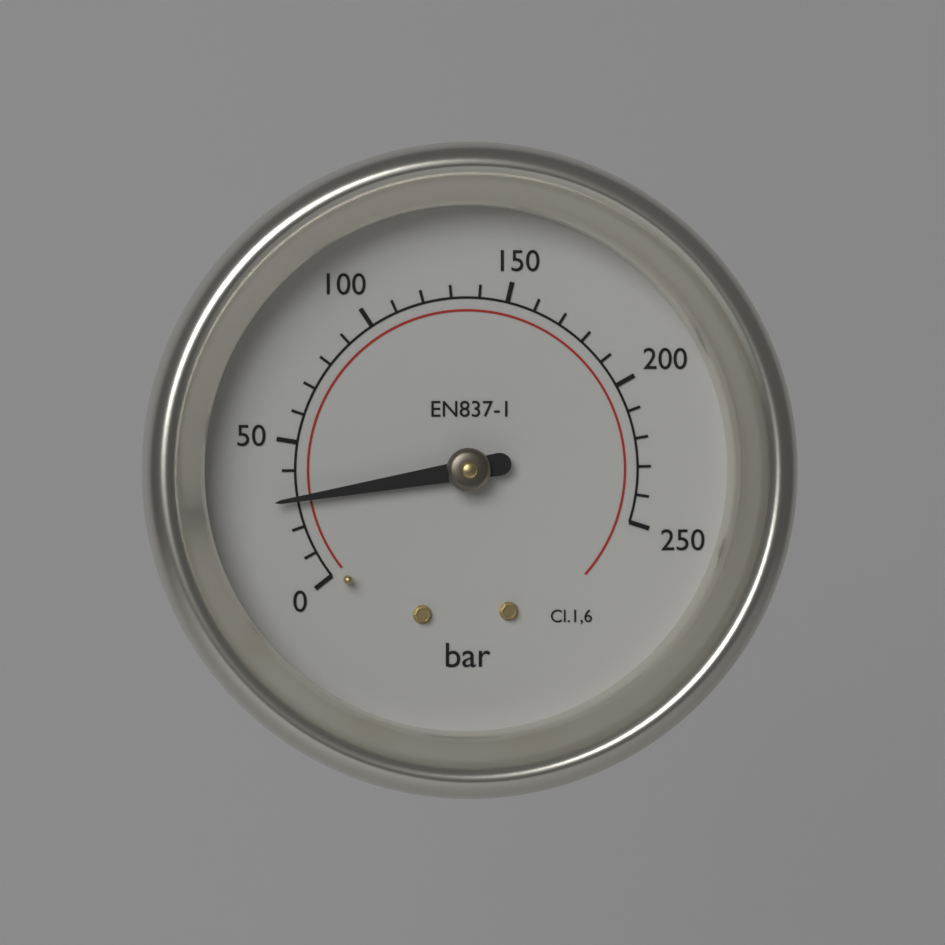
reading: 30 bar
